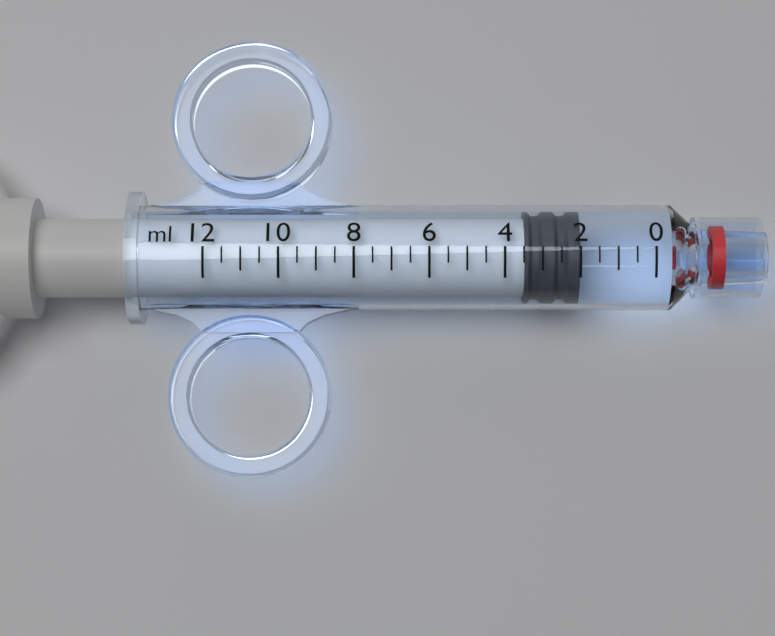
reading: 2.0 ml
